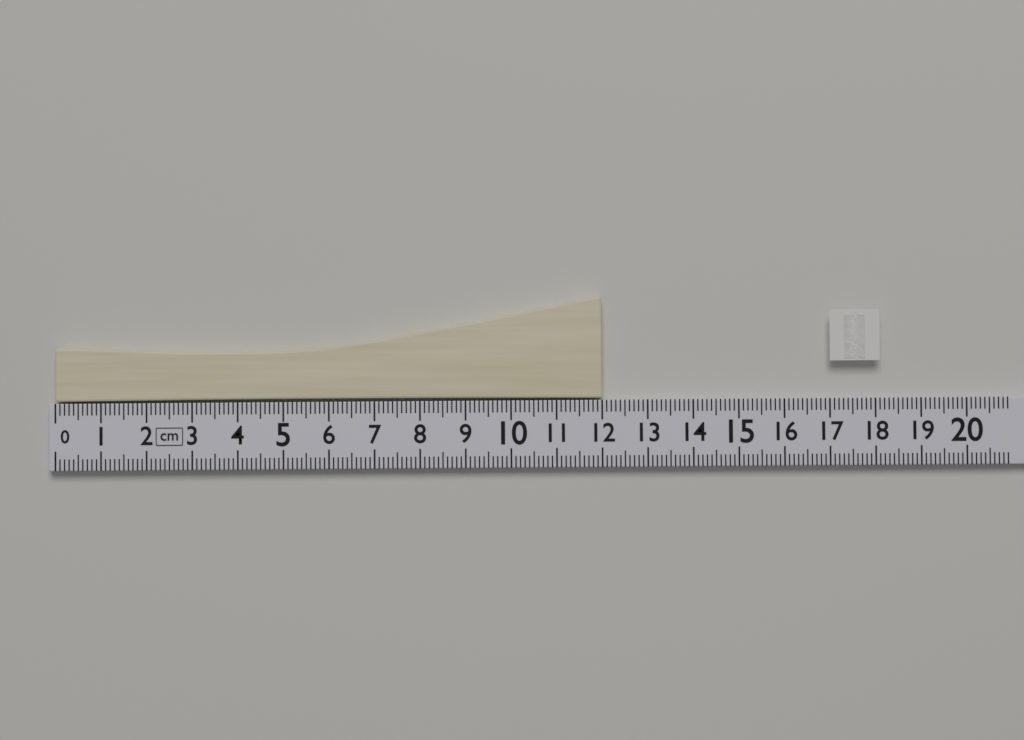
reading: 12.0 cm
